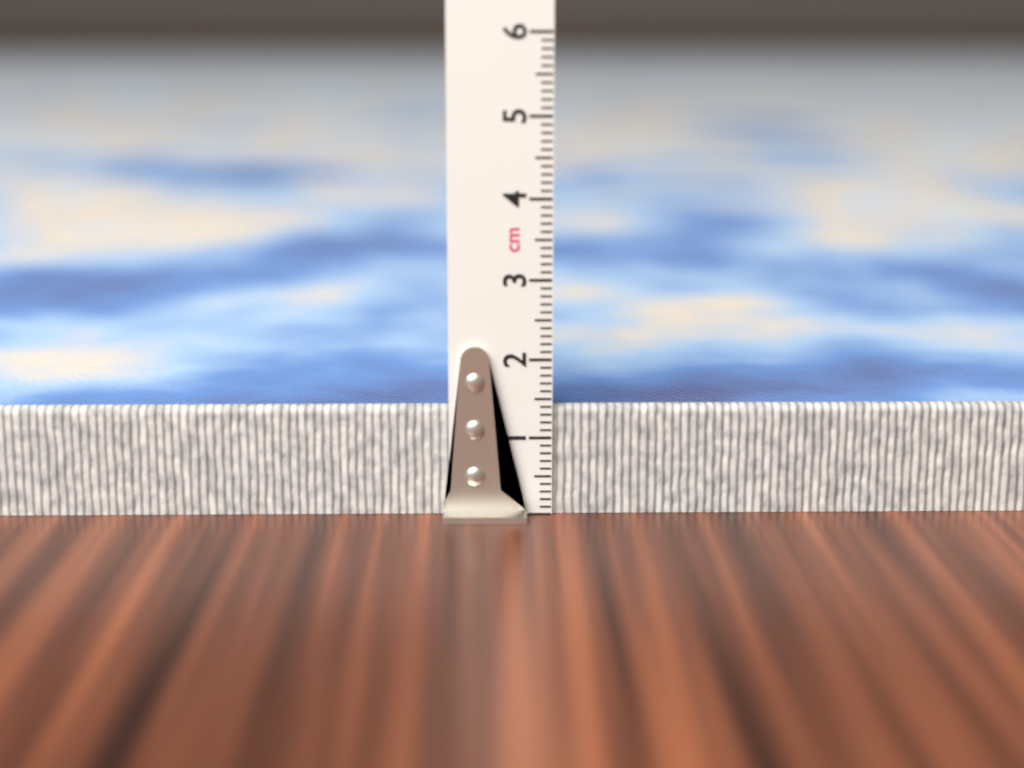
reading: 1.4 cm
